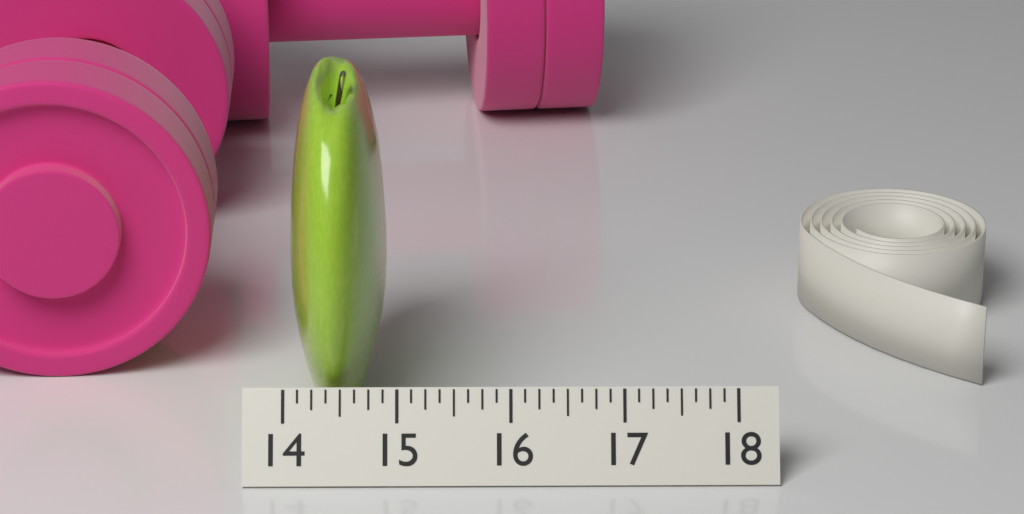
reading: 14.875 (no unit)
